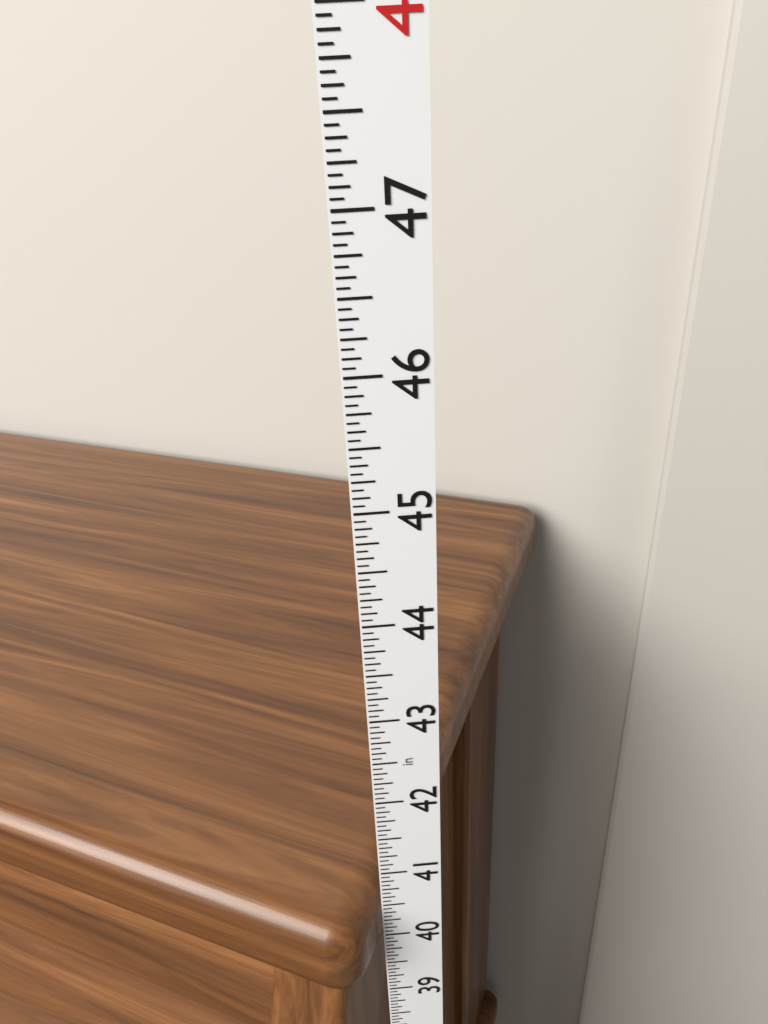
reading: 40.6875 in
